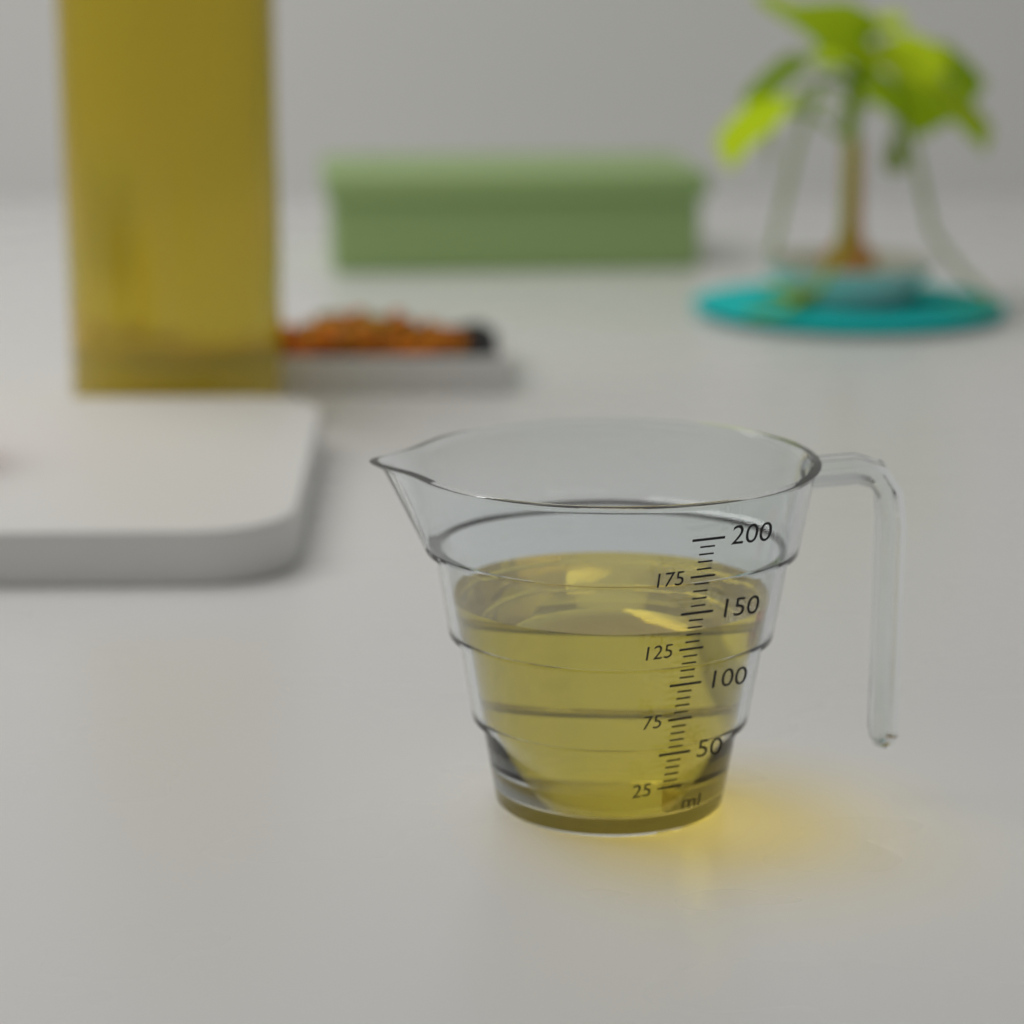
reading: 135 ml
